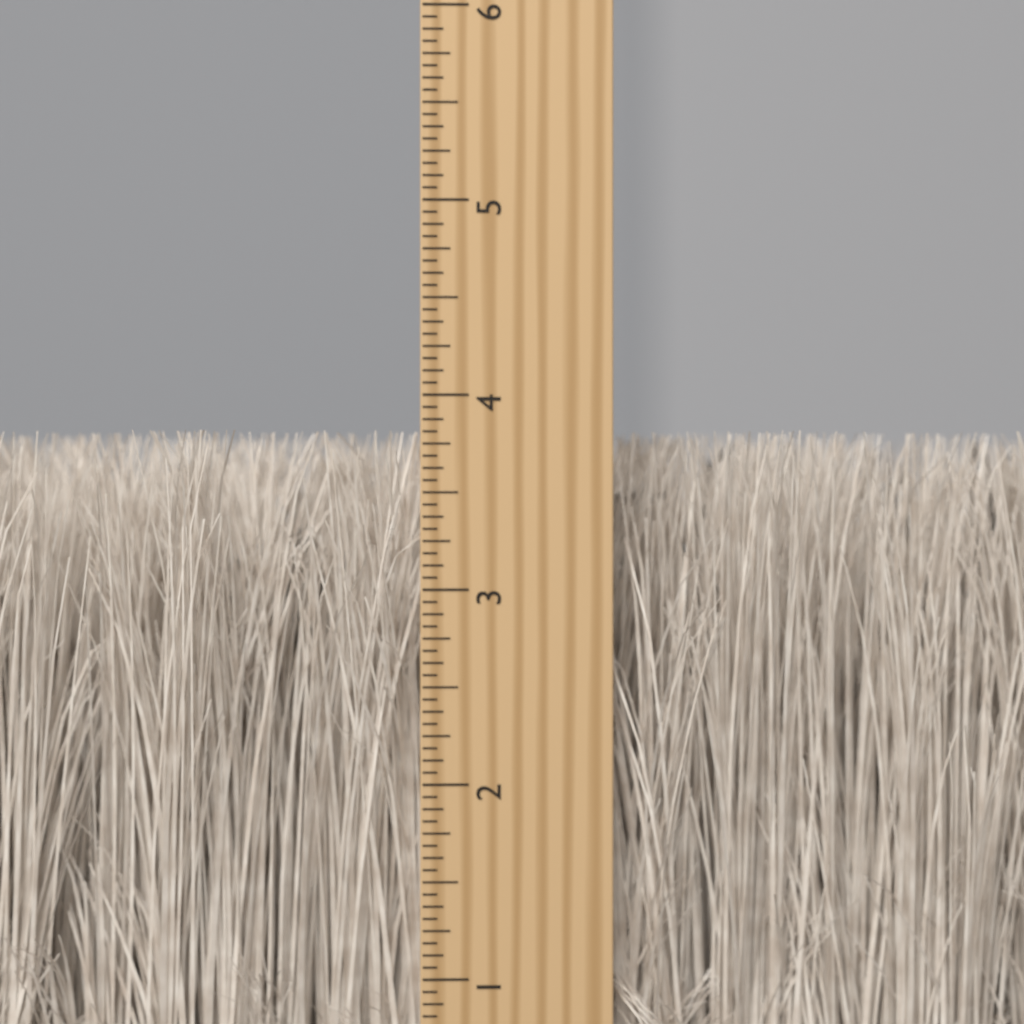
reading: 3.8125 inch
